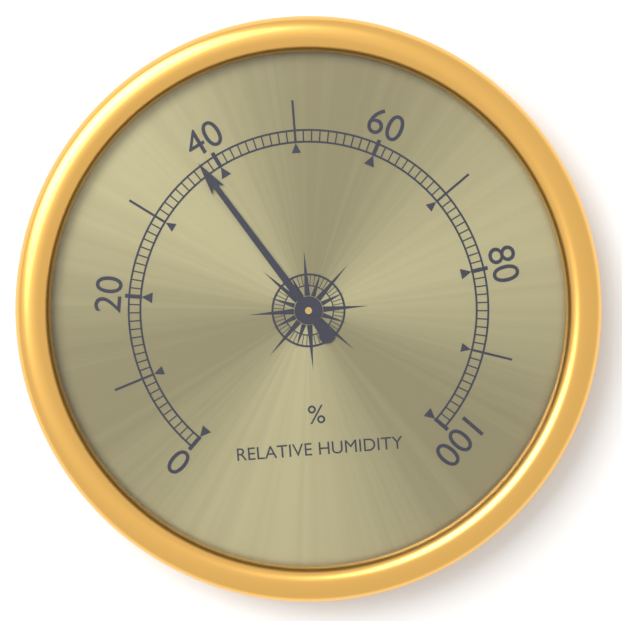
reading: 38 %
